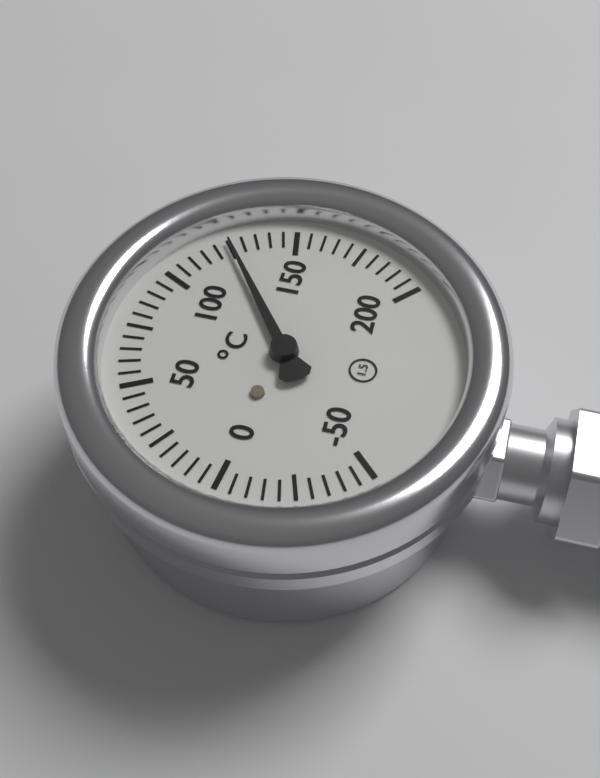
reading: 125 °C
